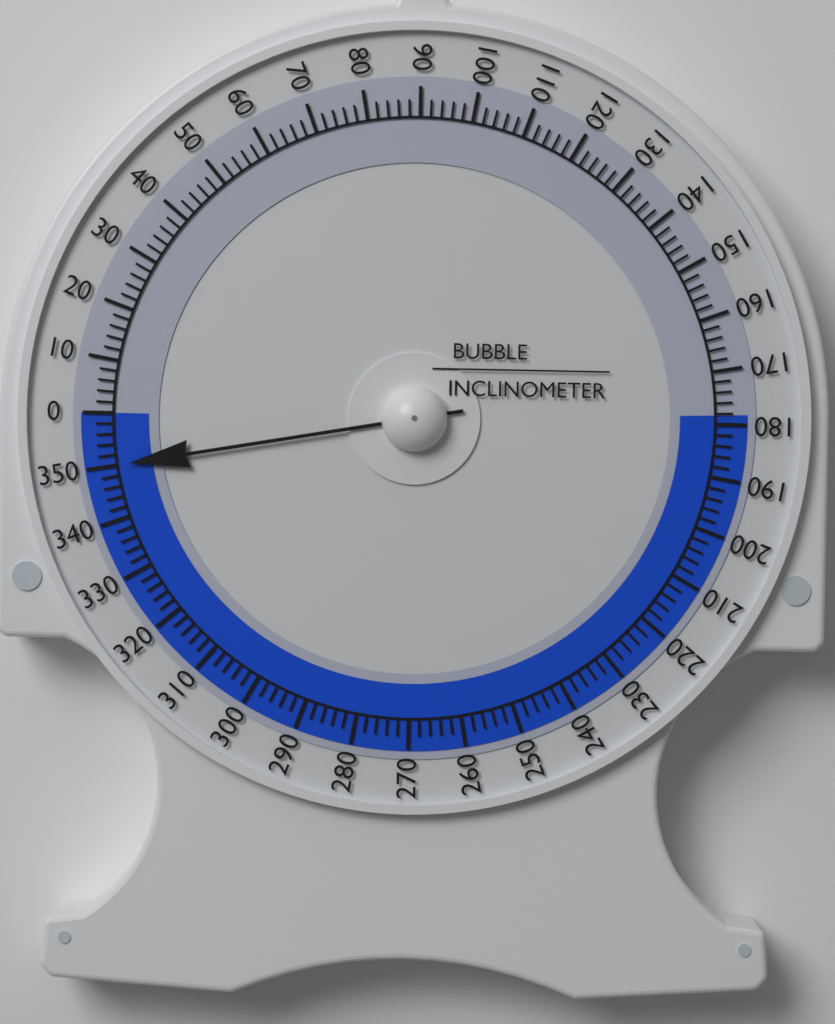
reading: 350 (no unit)
